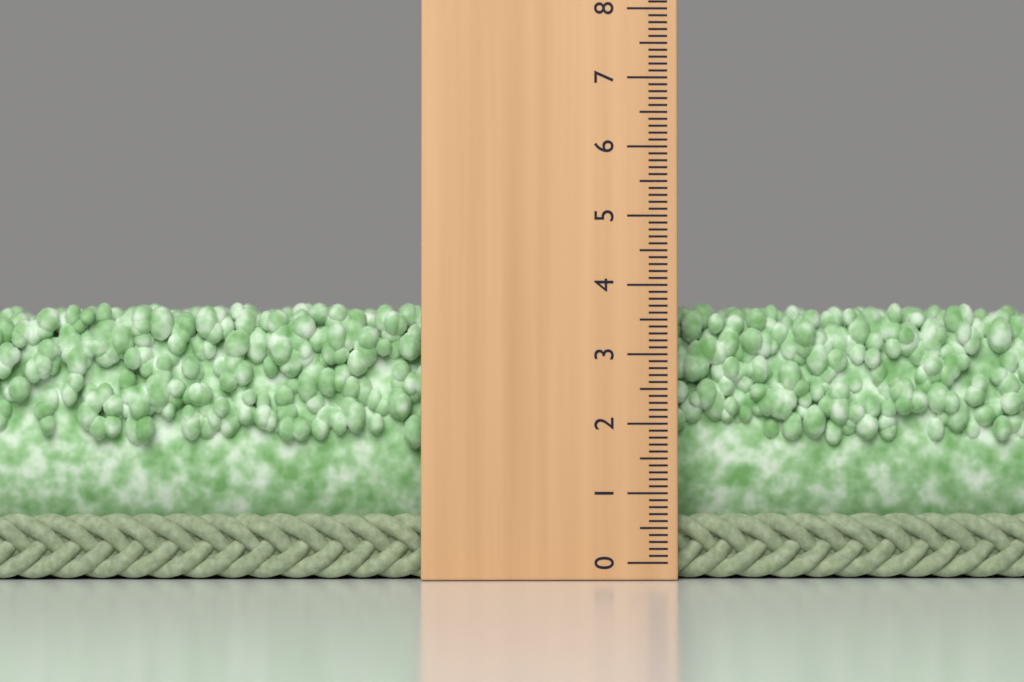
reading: 3.8 (no unit)
